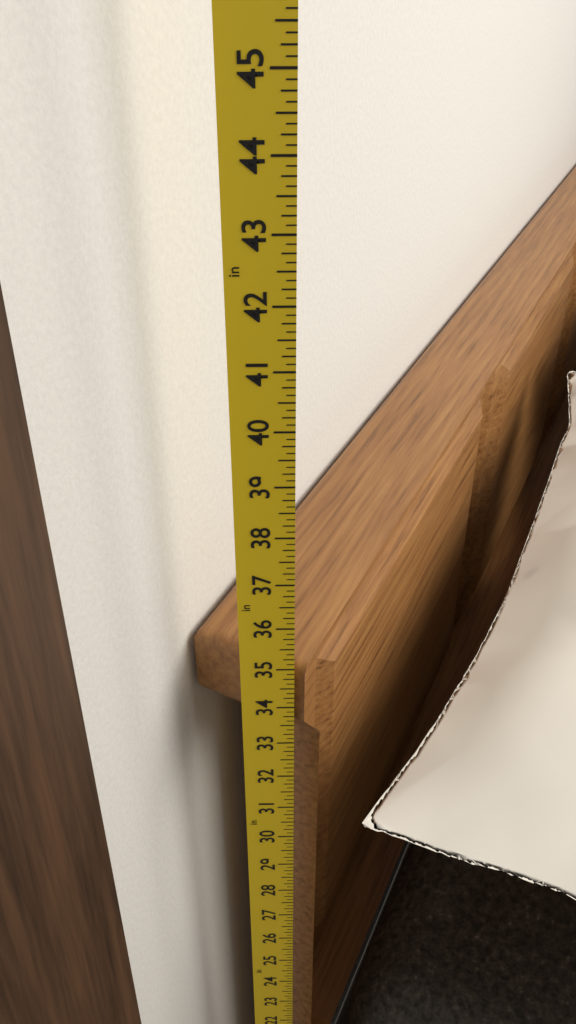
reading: 35.000 in
